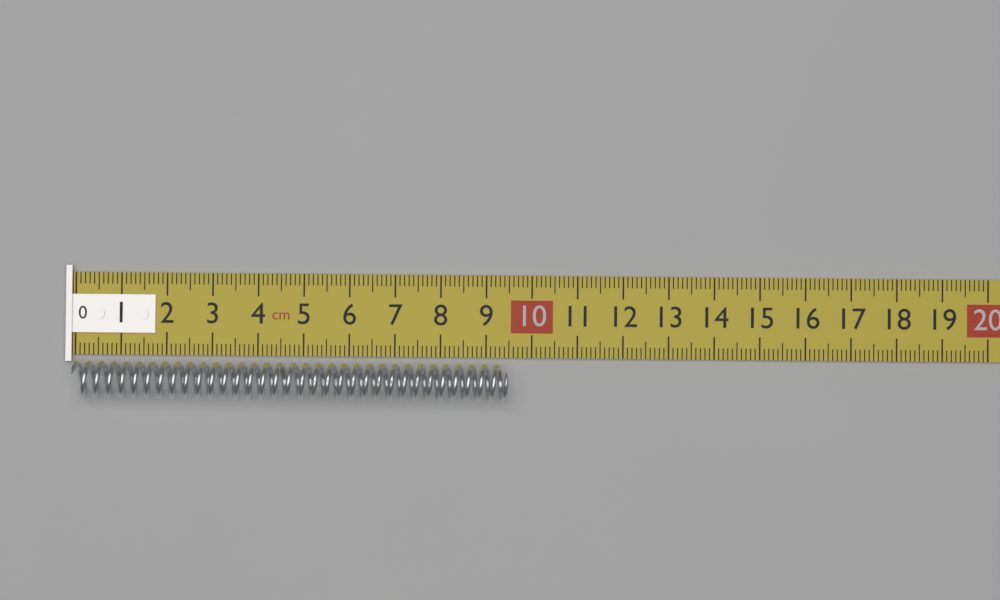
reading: 9.5 cm
